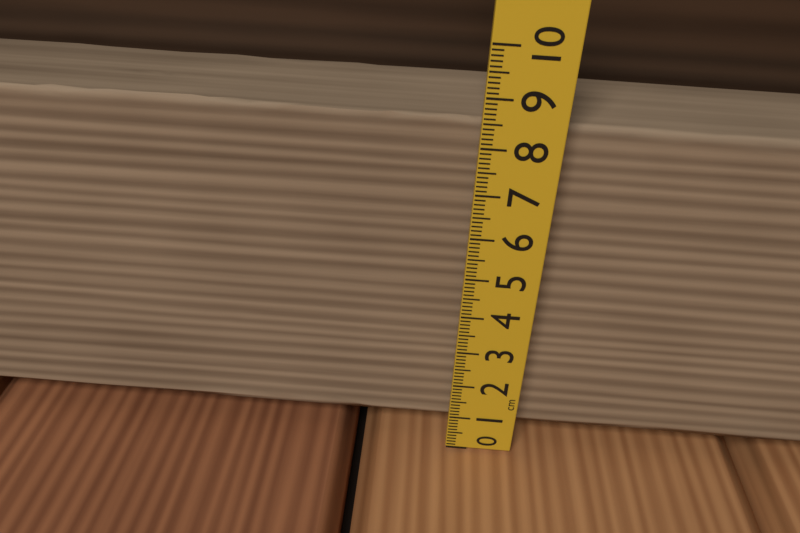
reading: 8.7 cm
